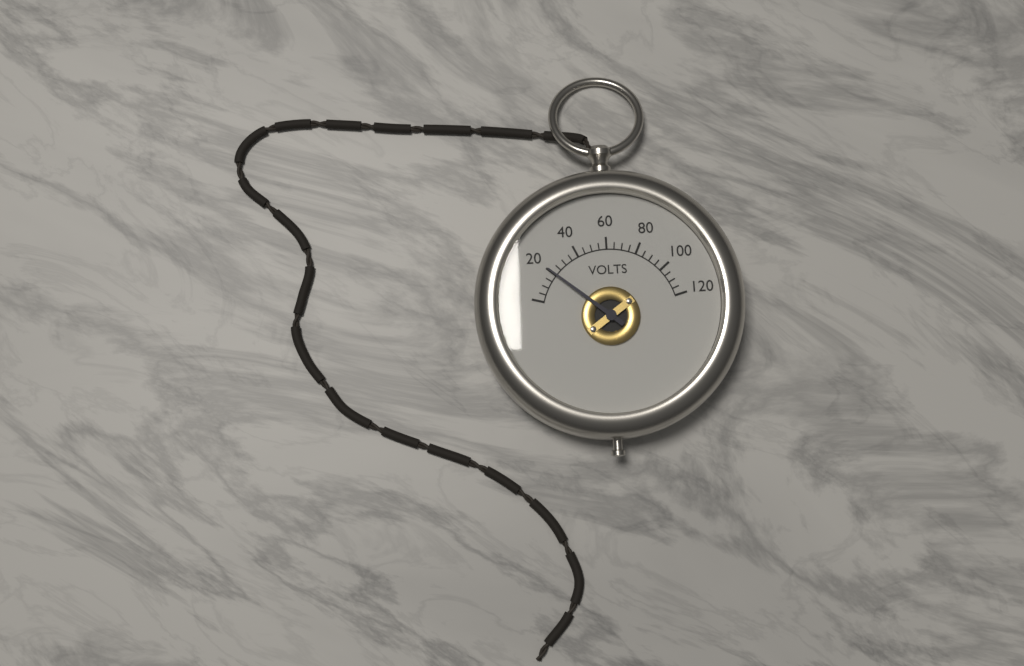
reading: 20 V
